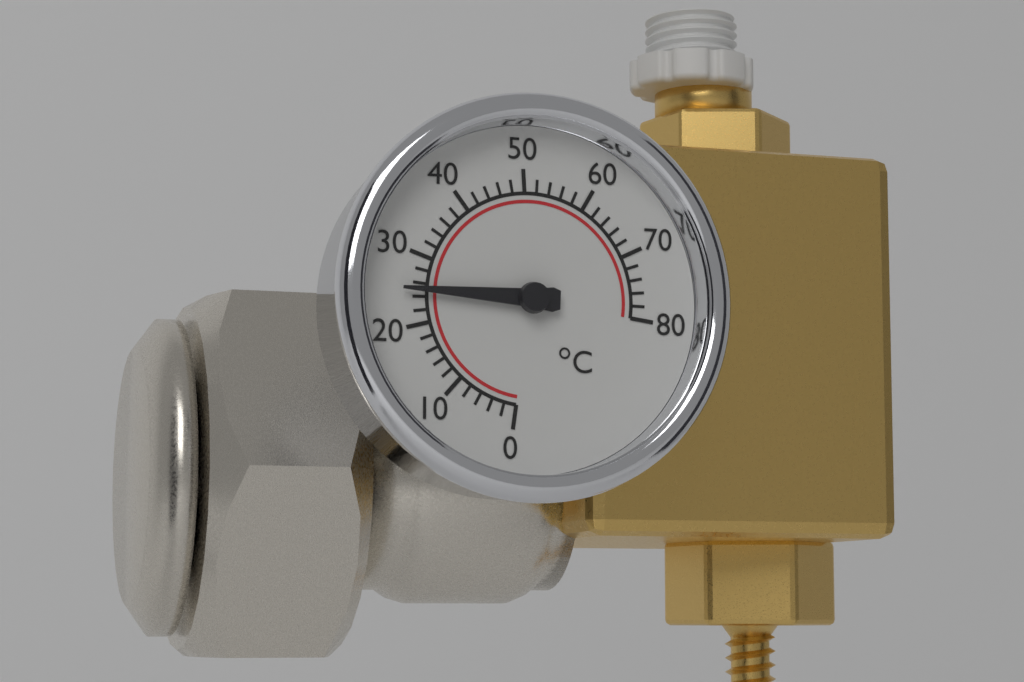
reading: 25 °C
